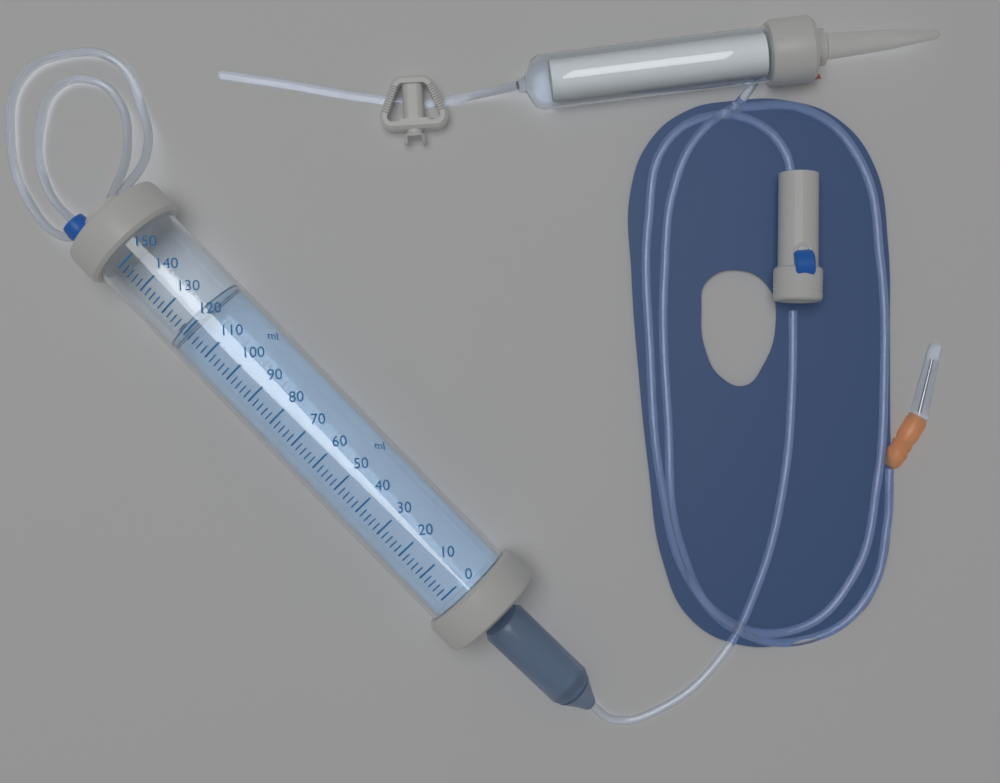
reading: 122 ml
